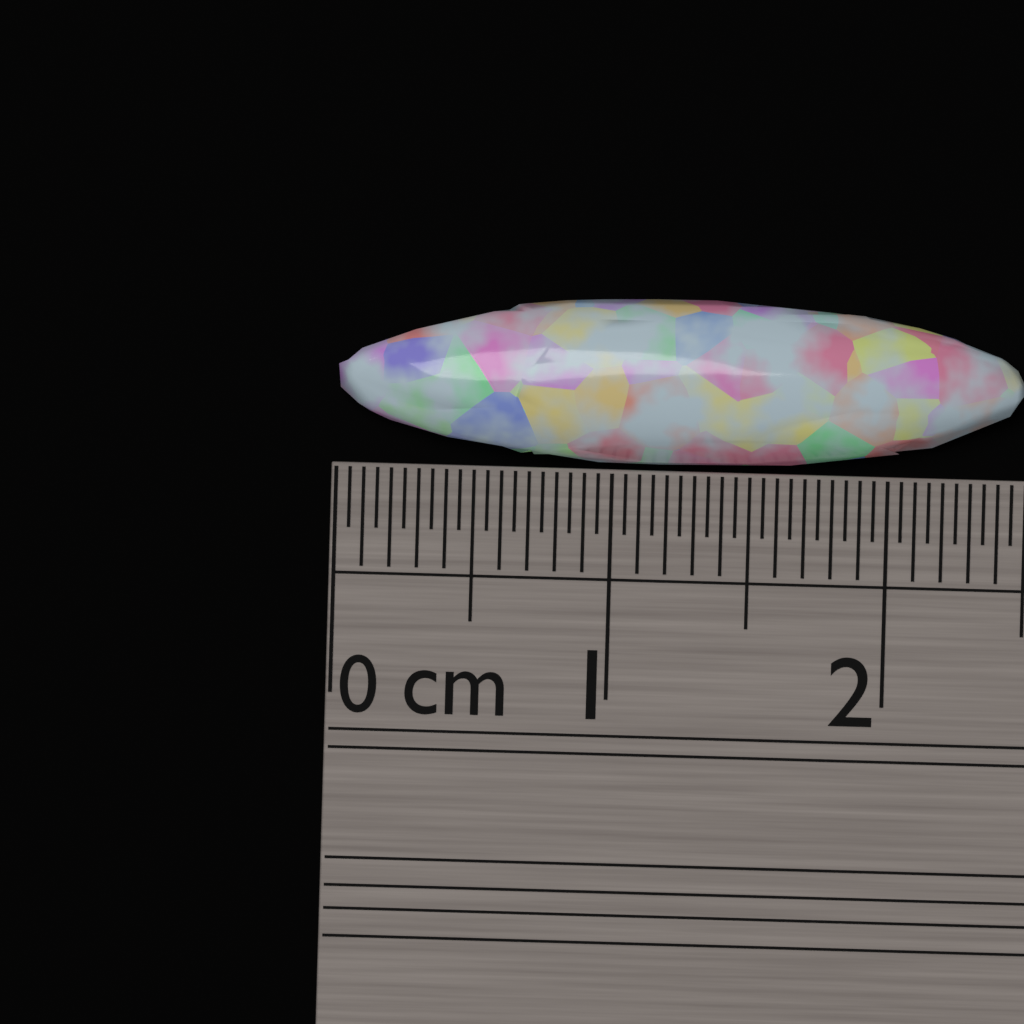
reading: 2.50 cm
